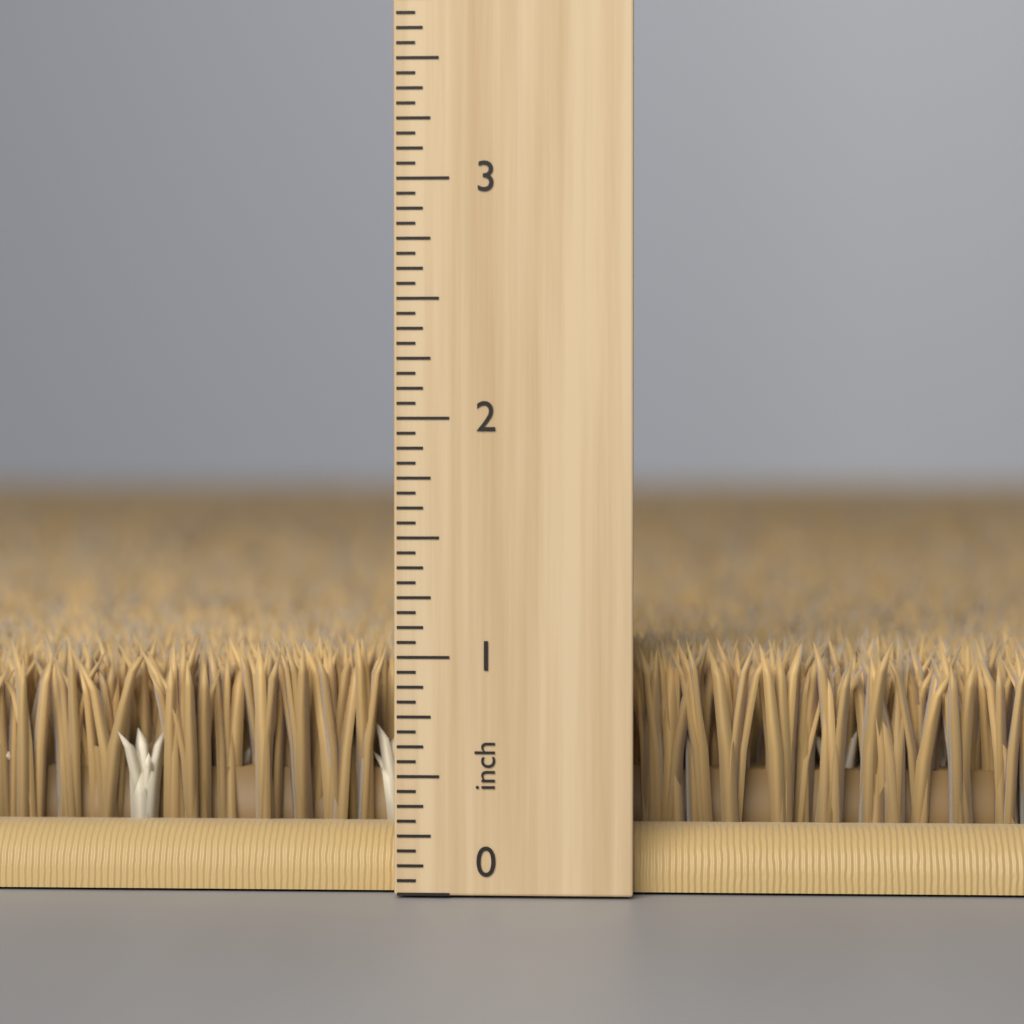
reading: 1.0625 inch
